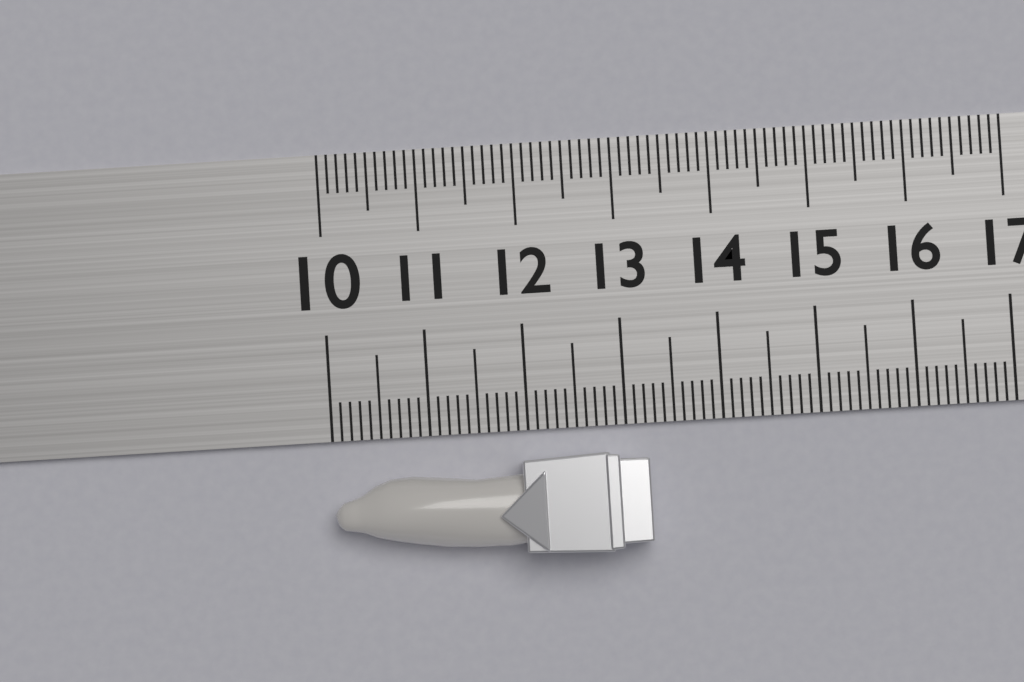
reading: 13.2 (no unit)
